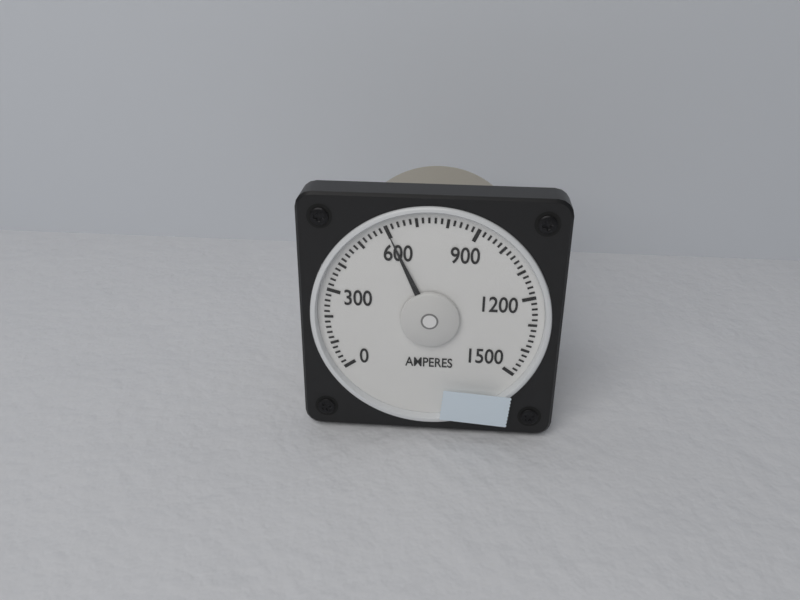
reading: 600 A
